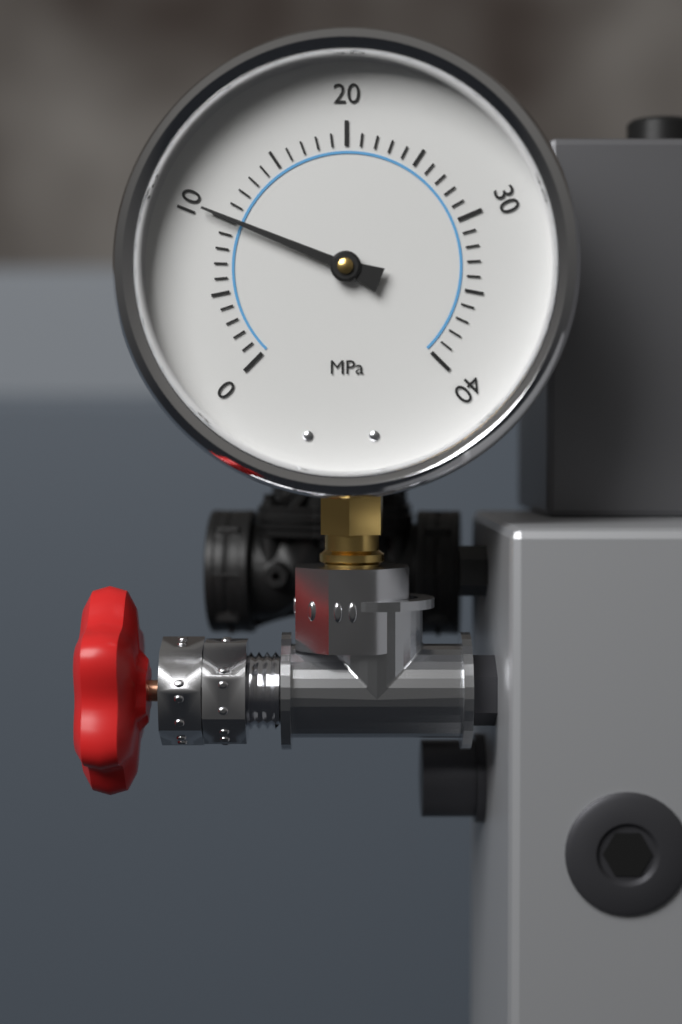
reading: 10 MPa
